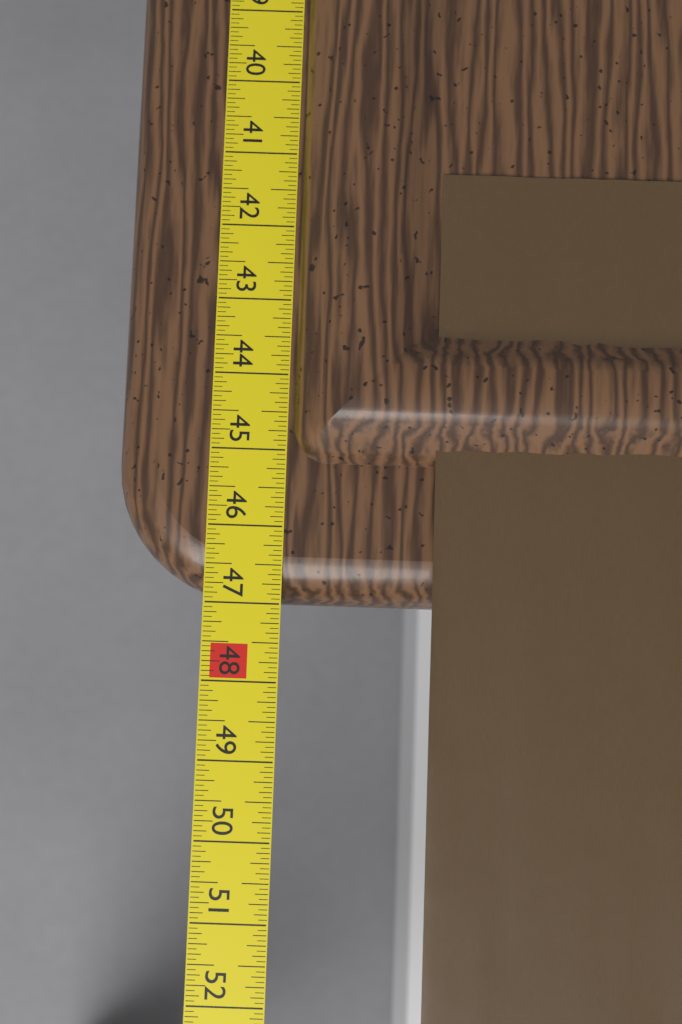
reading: 46.9375 in
